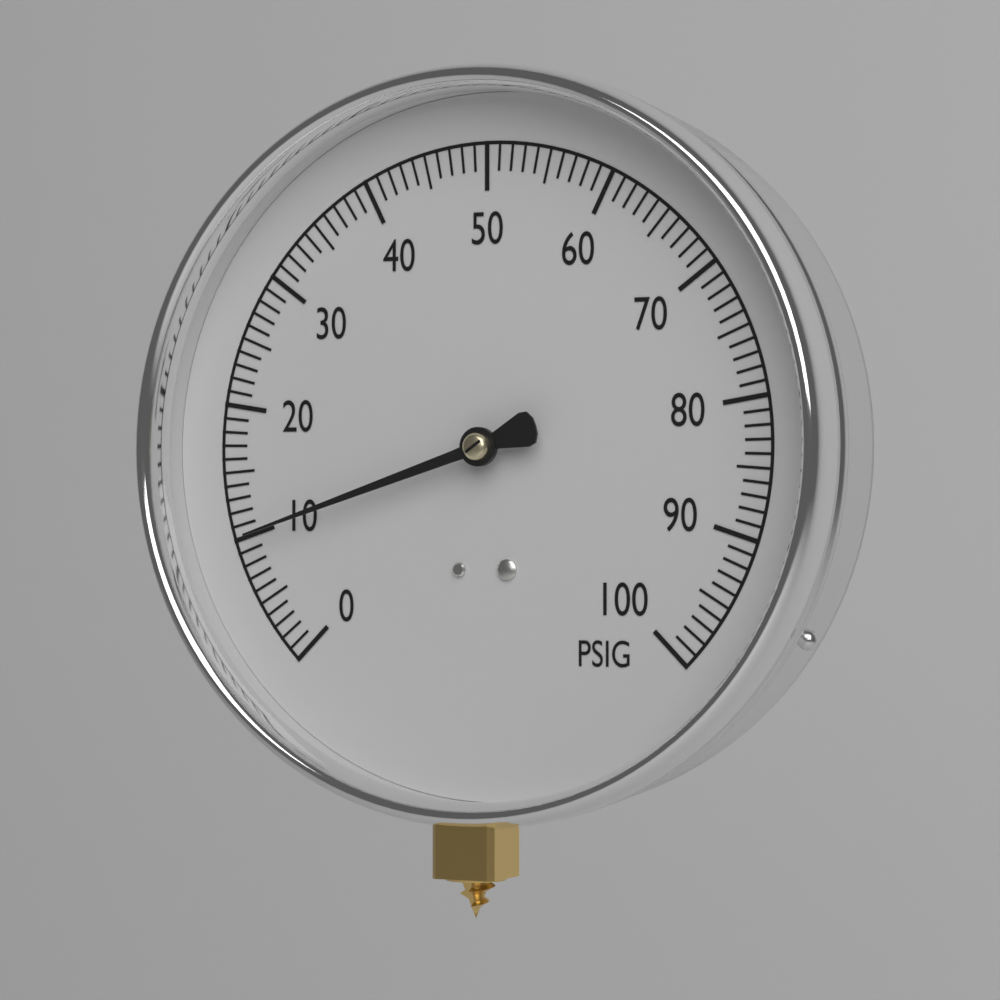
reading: 10 PSIG
